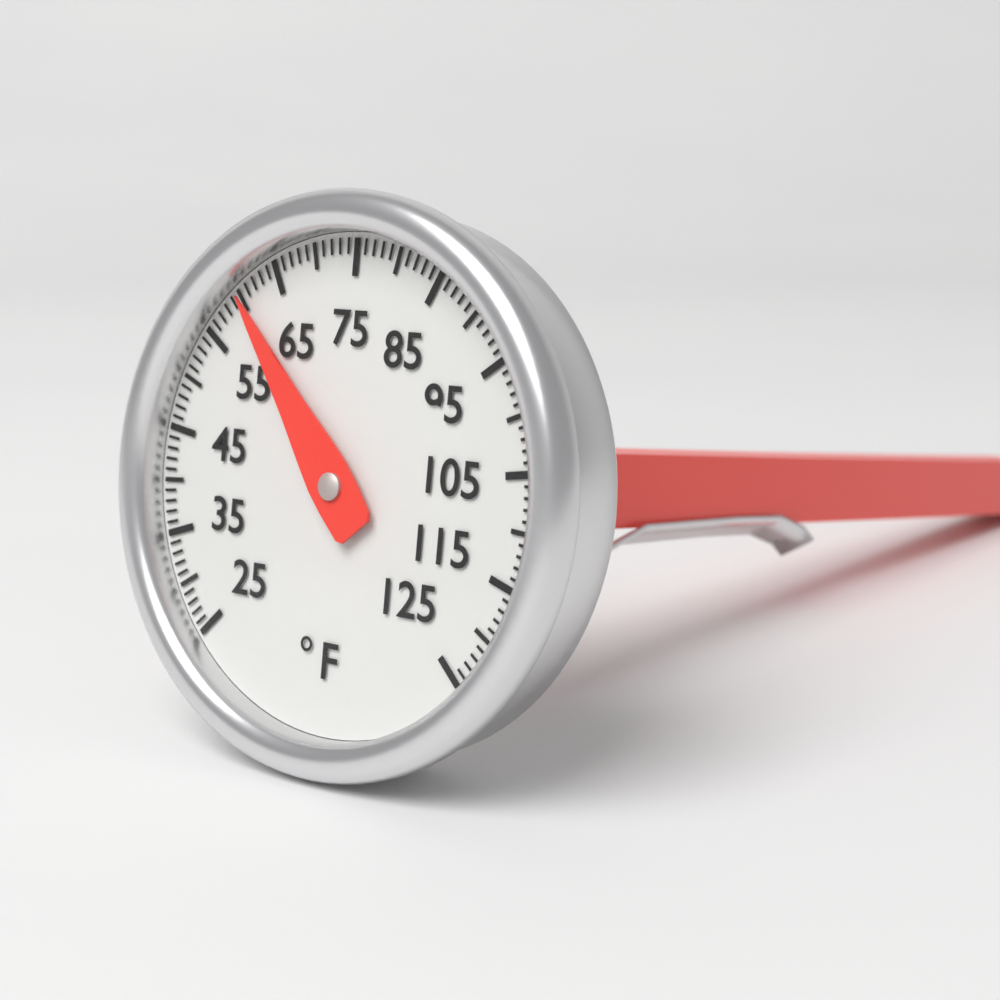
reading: 60 °F
